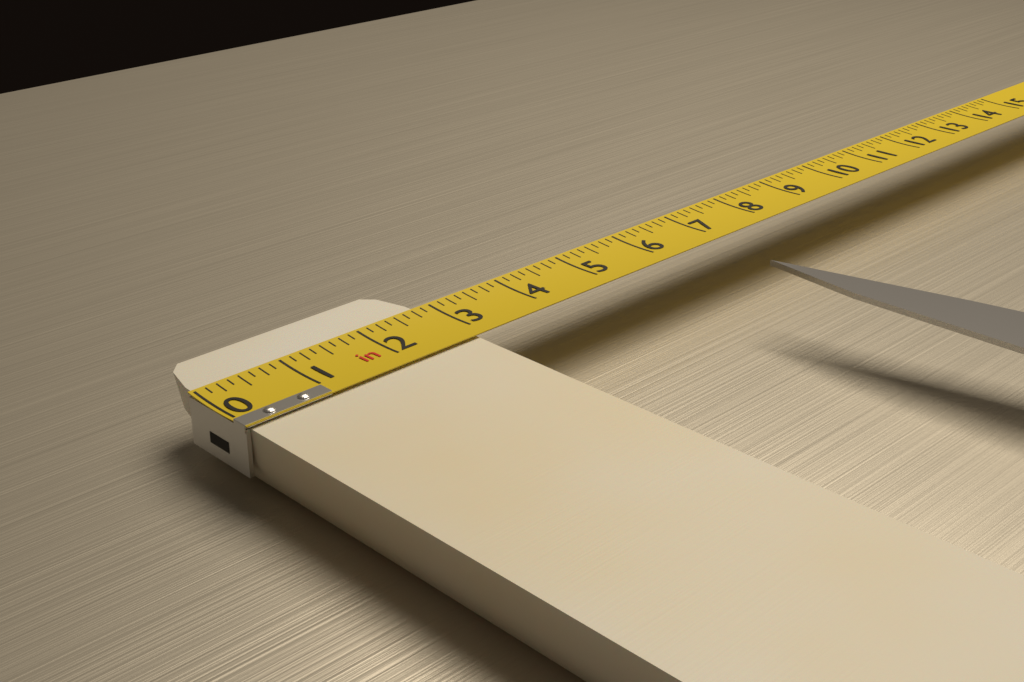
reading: 2.875 in
